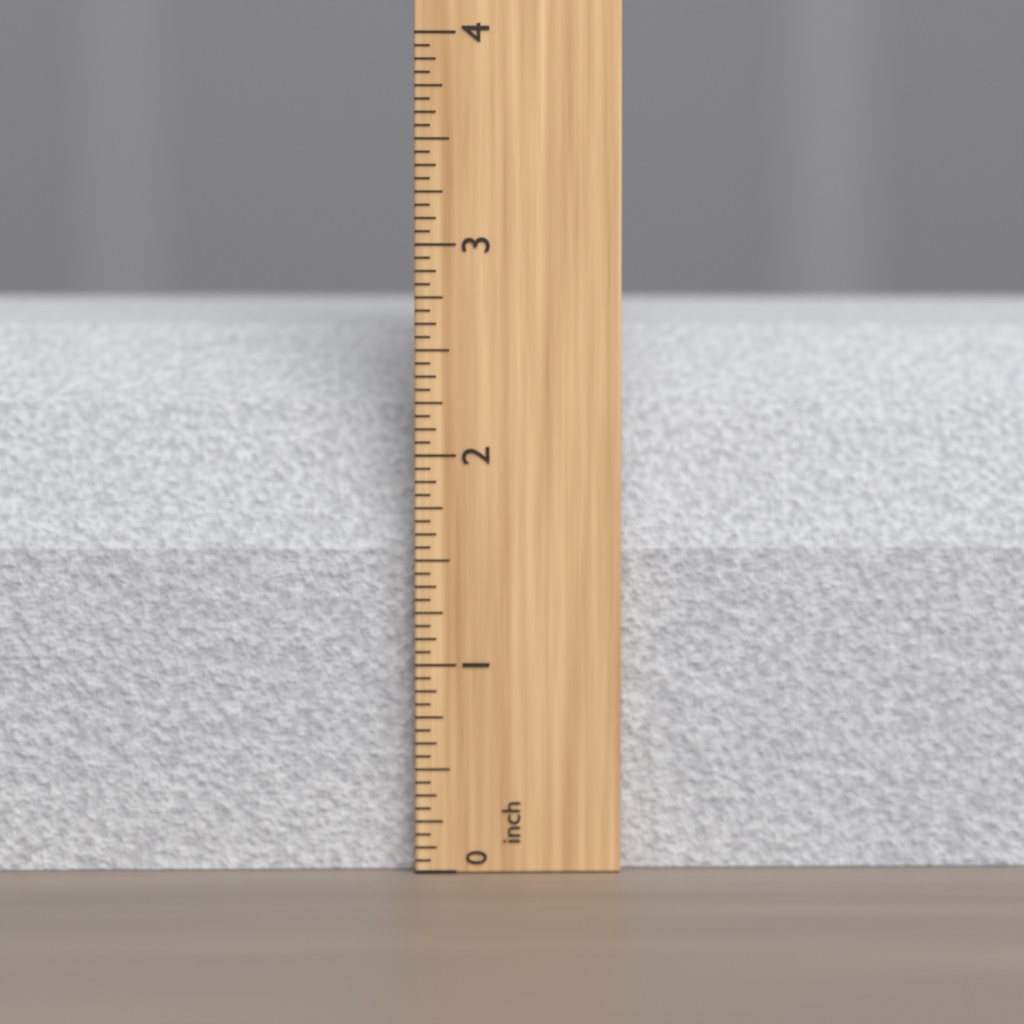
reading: 2.8125 inch
